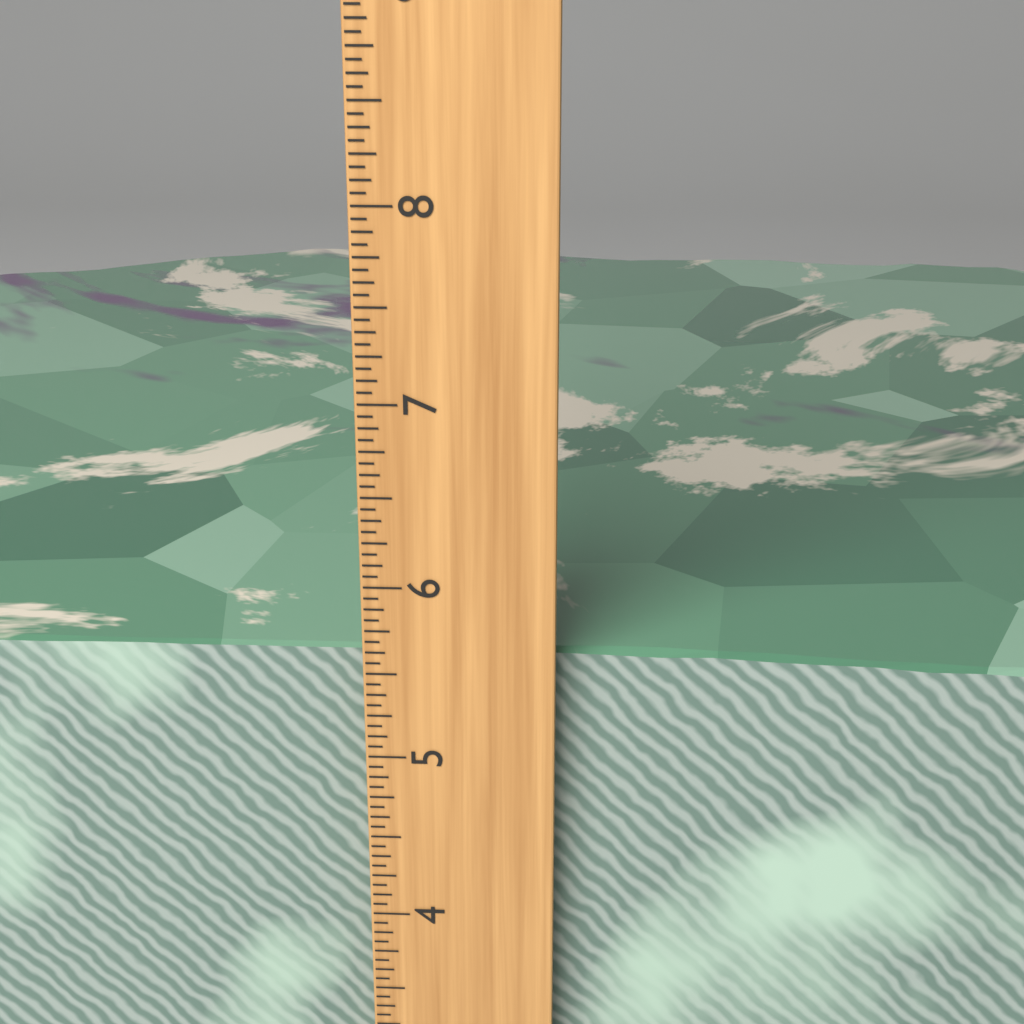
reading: 5.5625 inch
